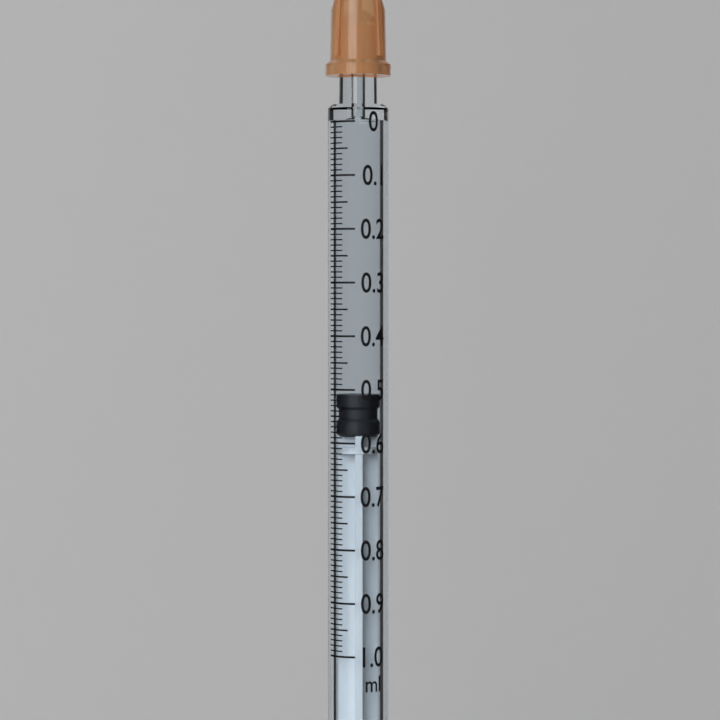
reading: 0.51 ml
